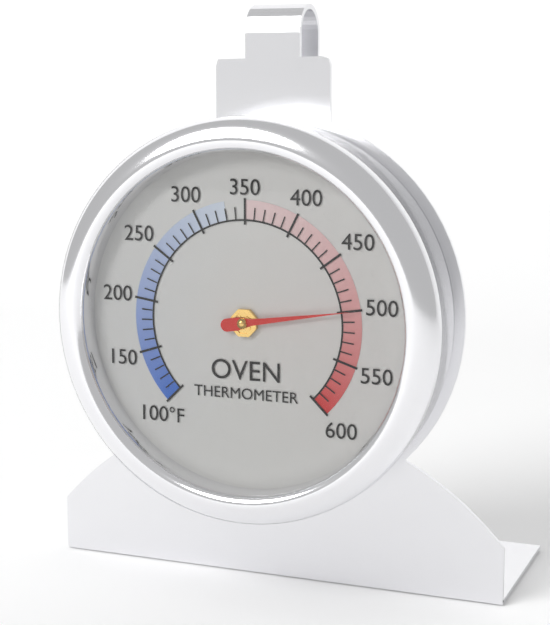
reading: 500 °F
